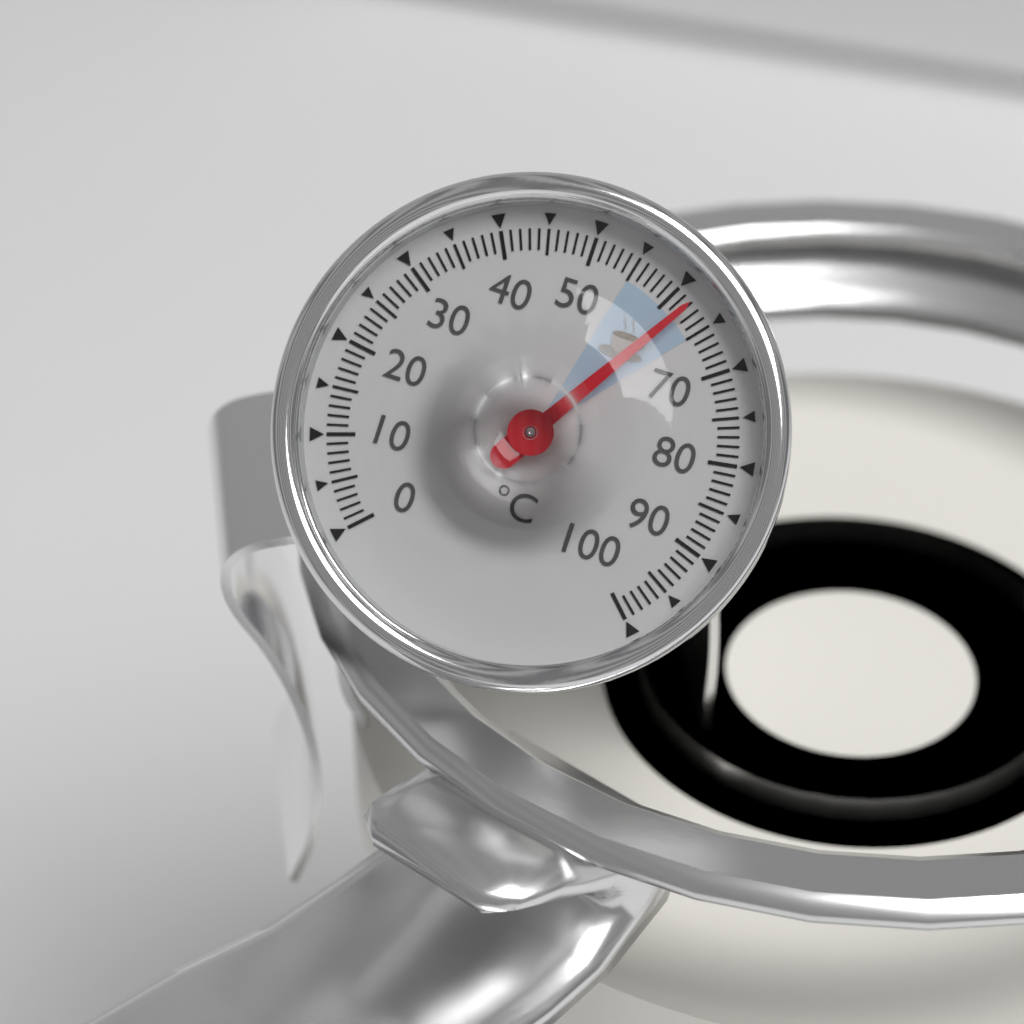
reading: 62 °C
